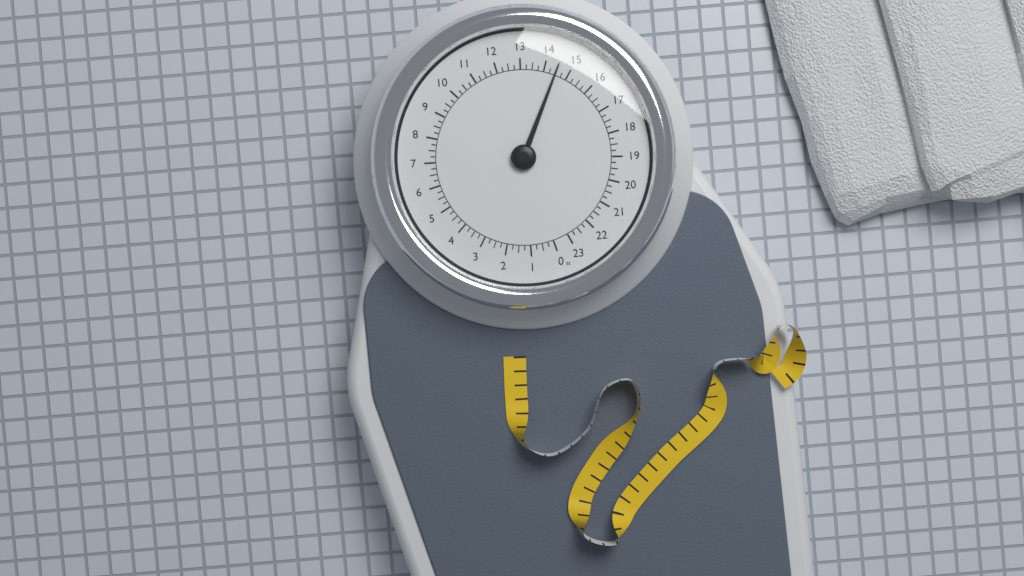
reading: 14.50 st
